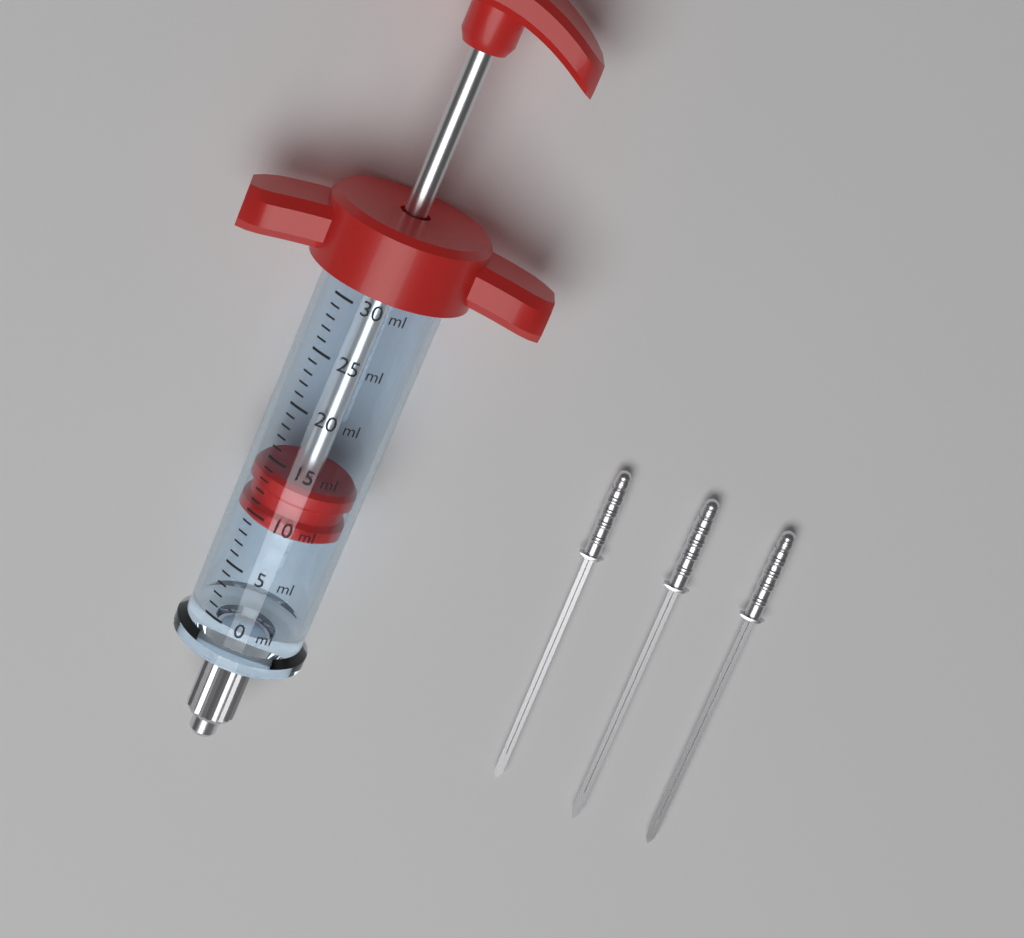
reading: 9 ml
